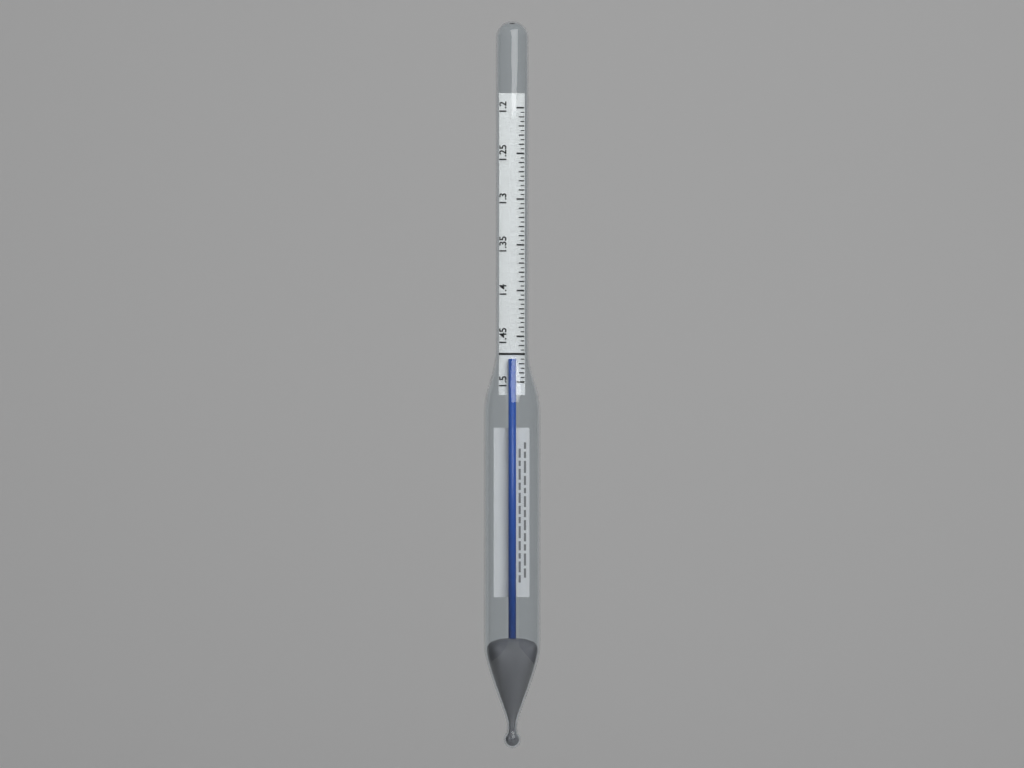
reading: 1.475 (no unit)
